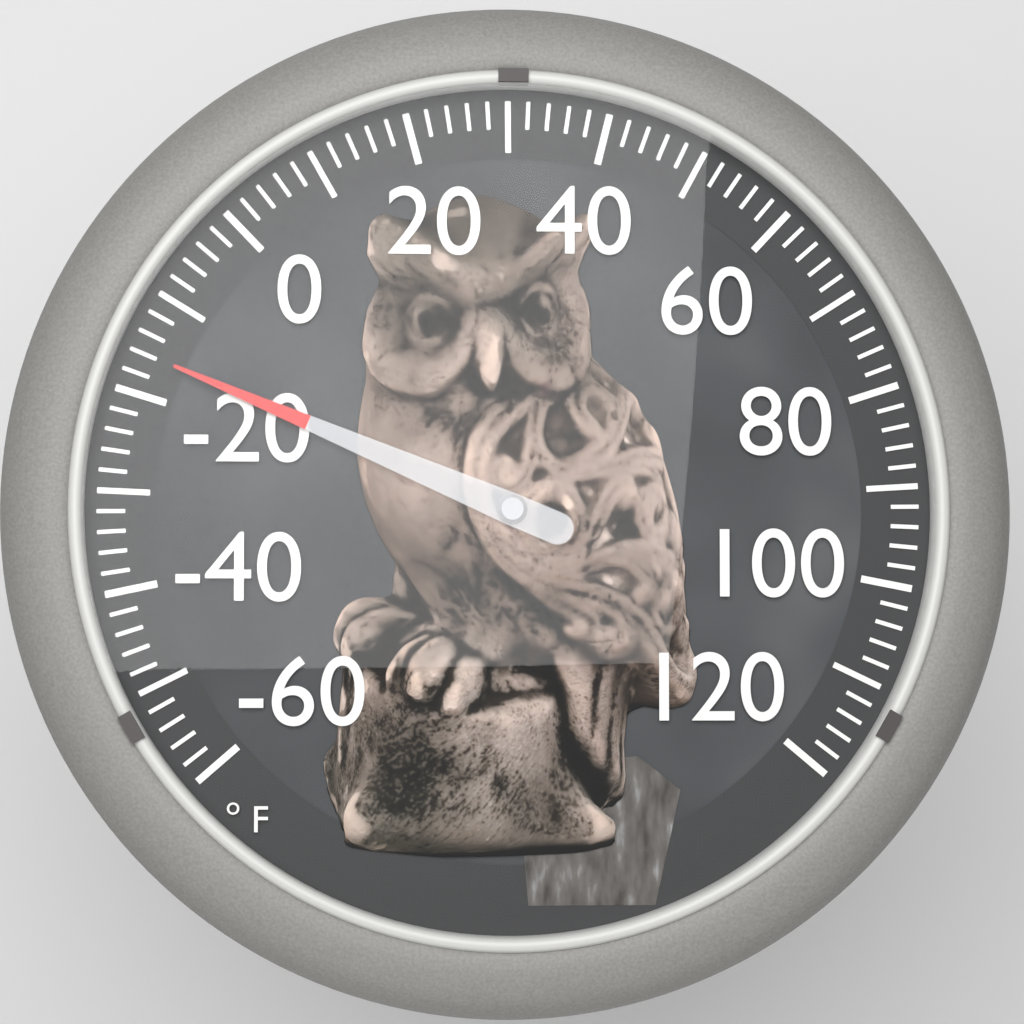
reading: -16 °F
